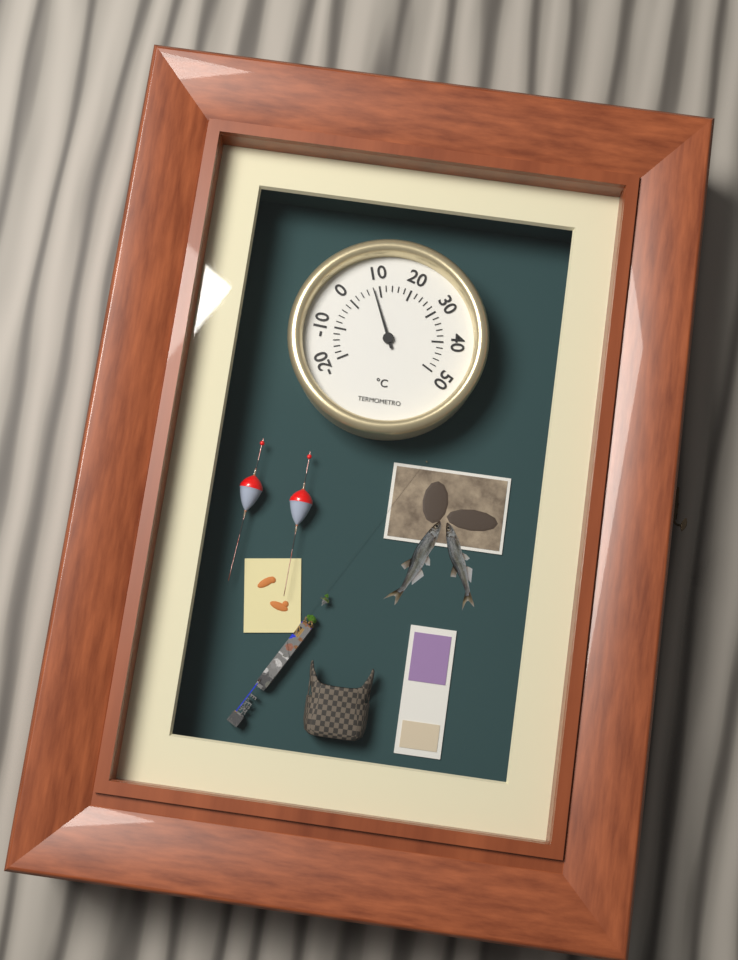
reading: 8 °C
